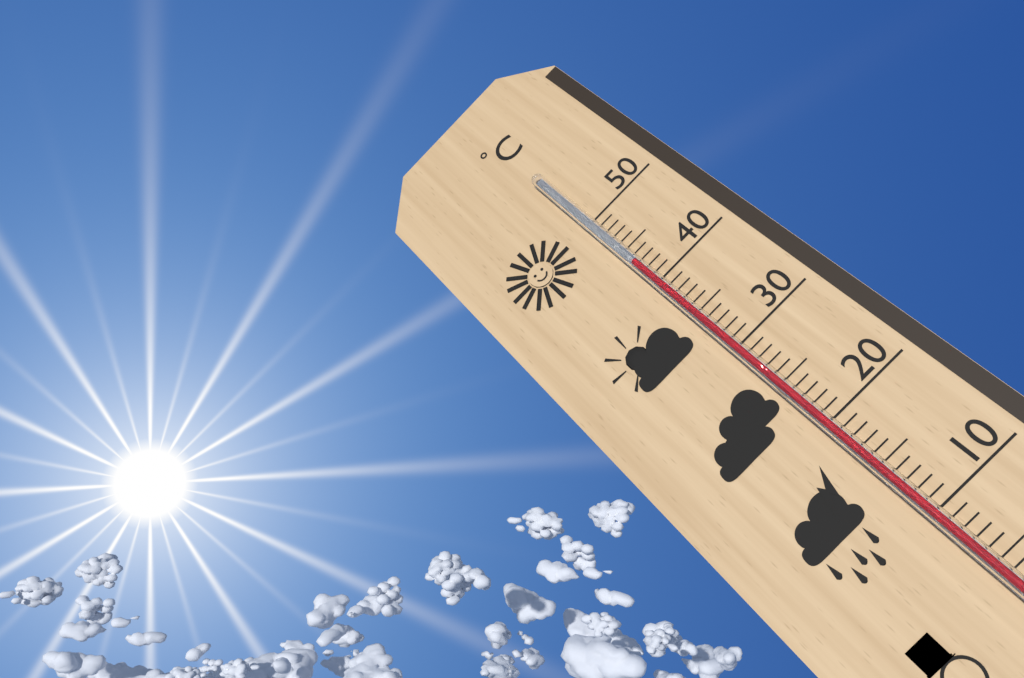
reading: 43 °C
